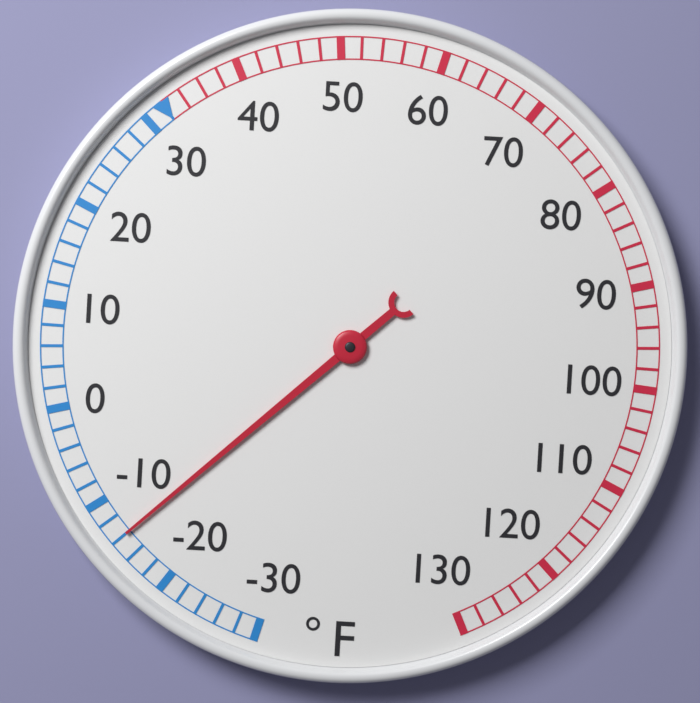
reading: -14 °F
